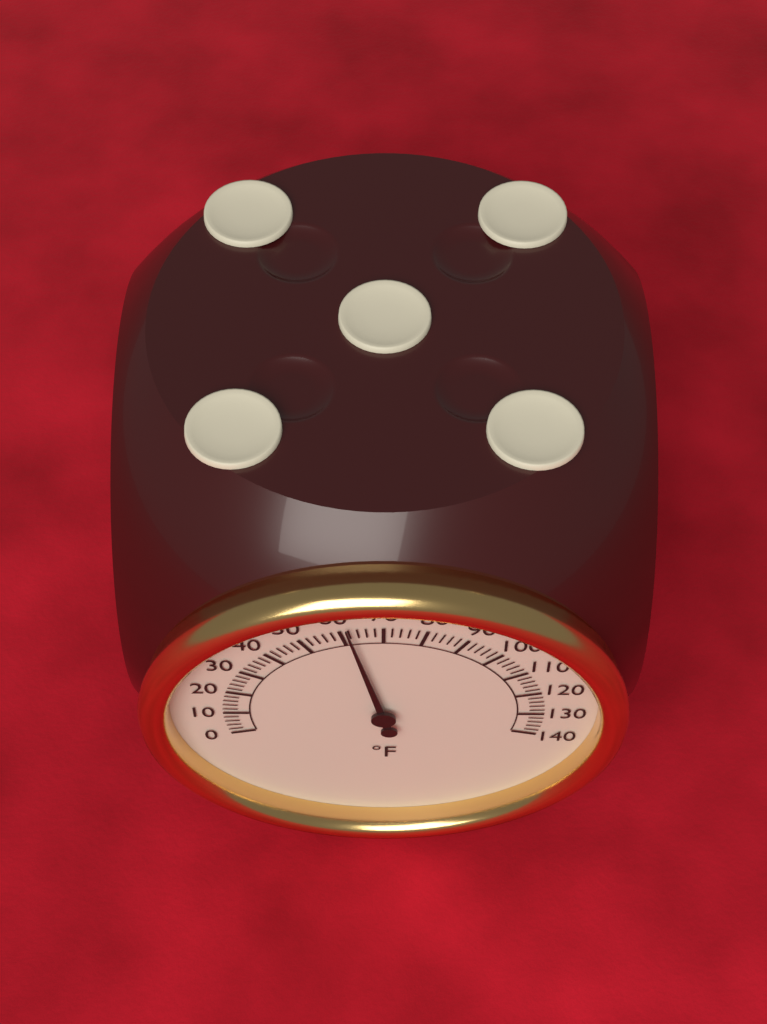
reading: 62 °F
